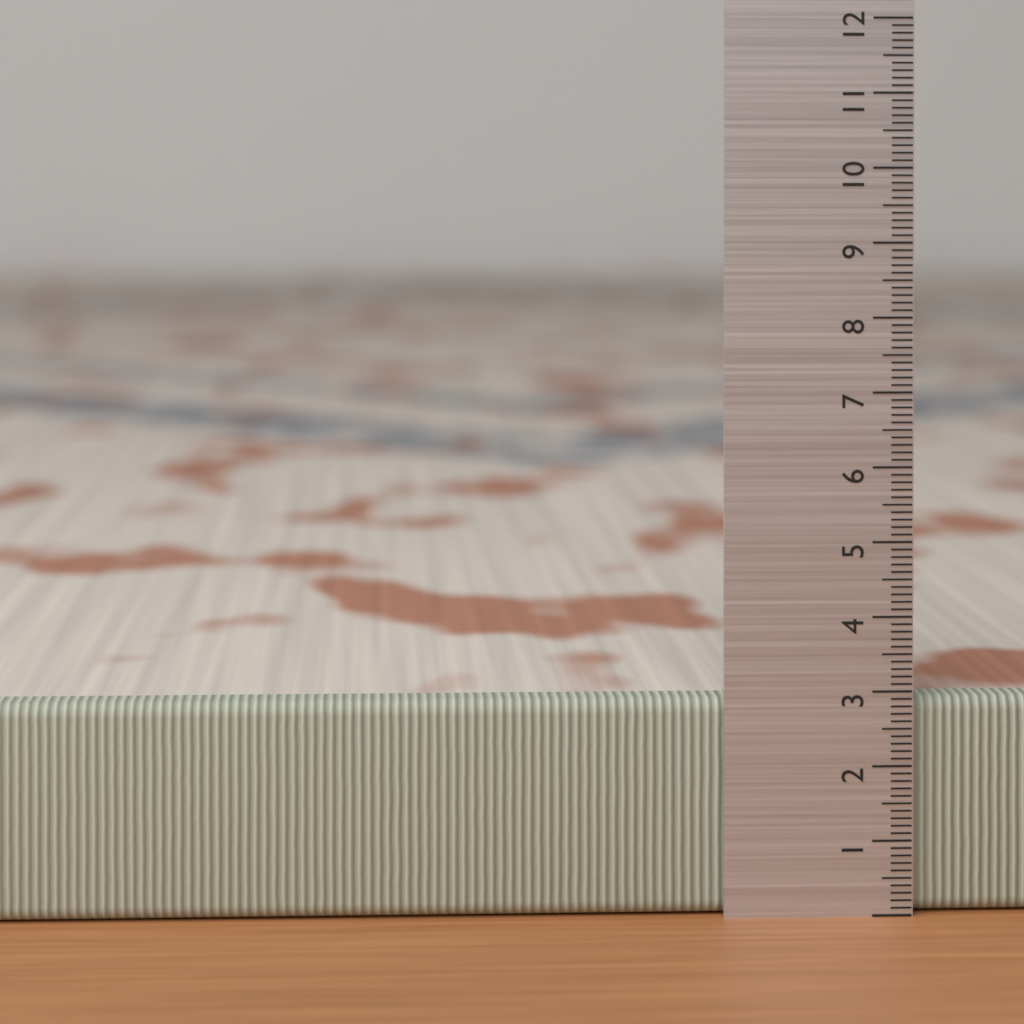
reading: 2.9 (no unit)
